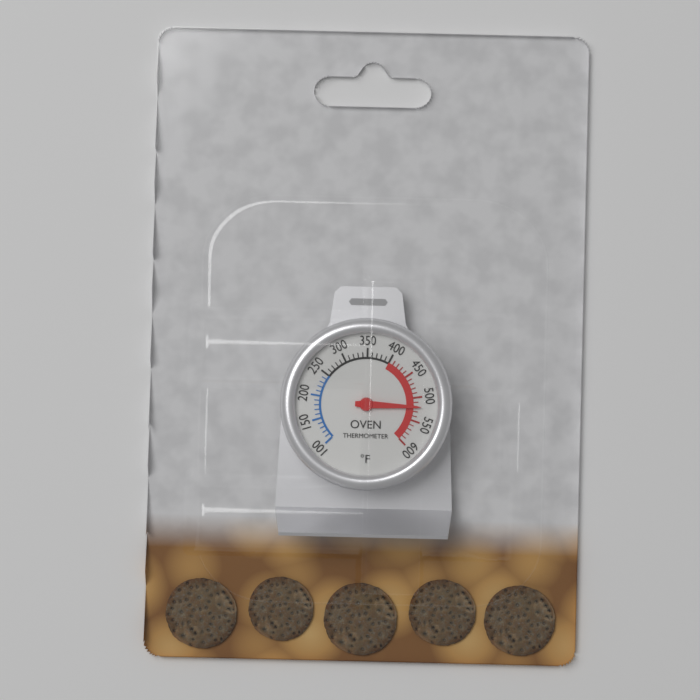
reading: 520 °F
